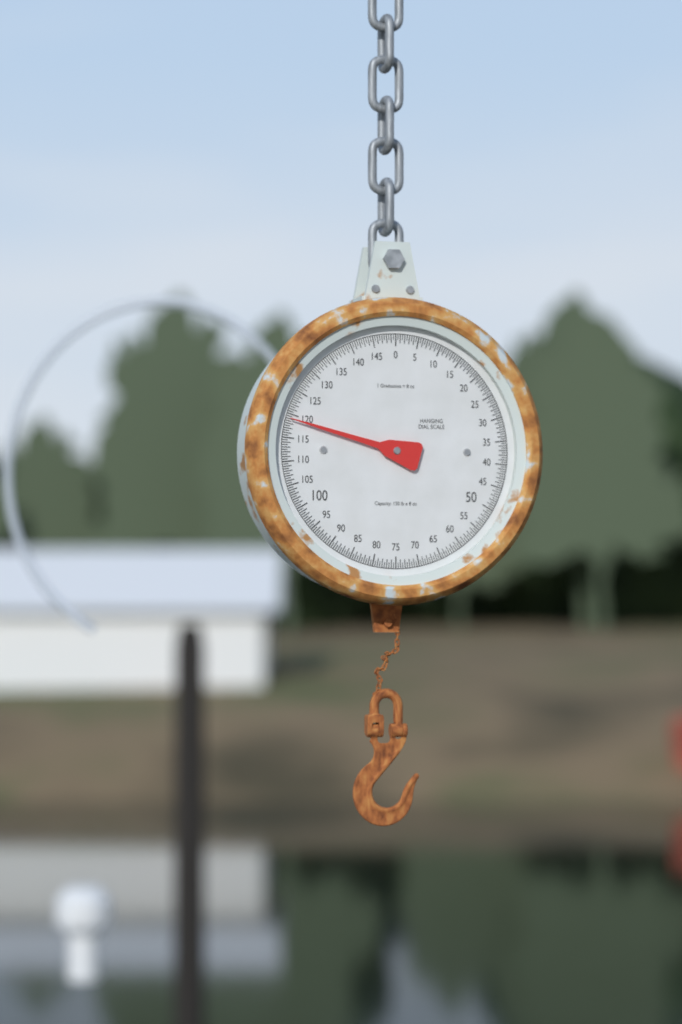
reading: 119.0 lb
